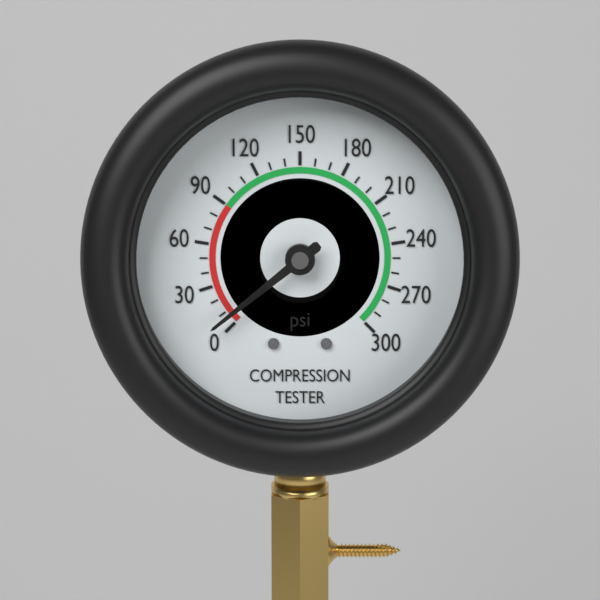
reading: 7 psi
